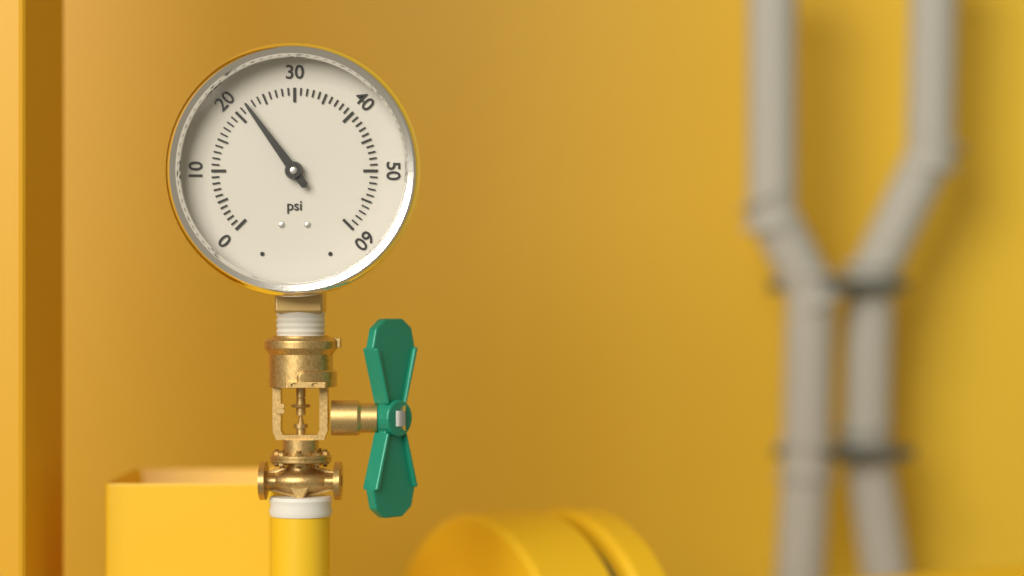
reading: 22 psi
